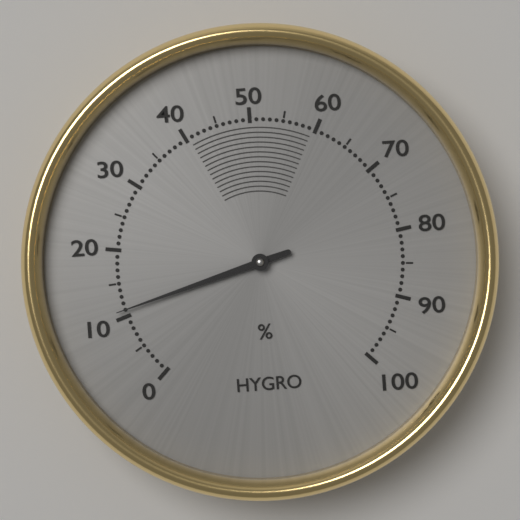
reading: 11 %
